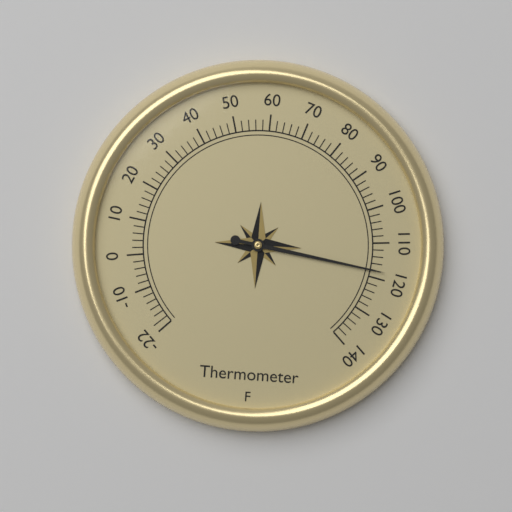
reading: 118 °F
